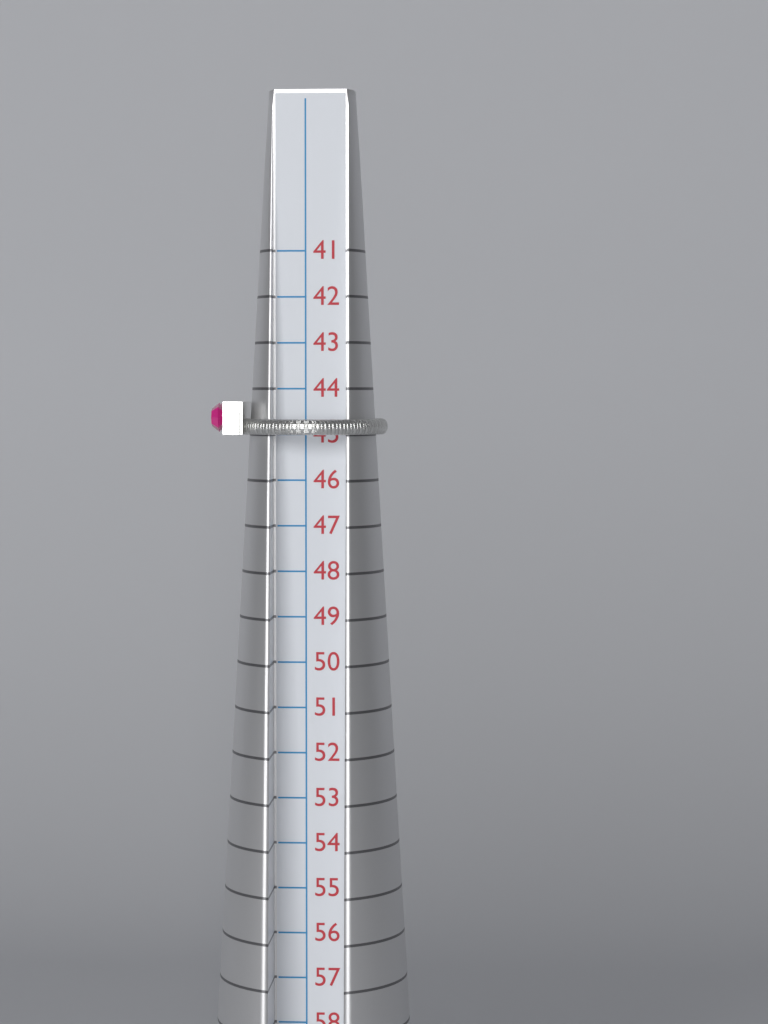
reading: 45 (no unit)
